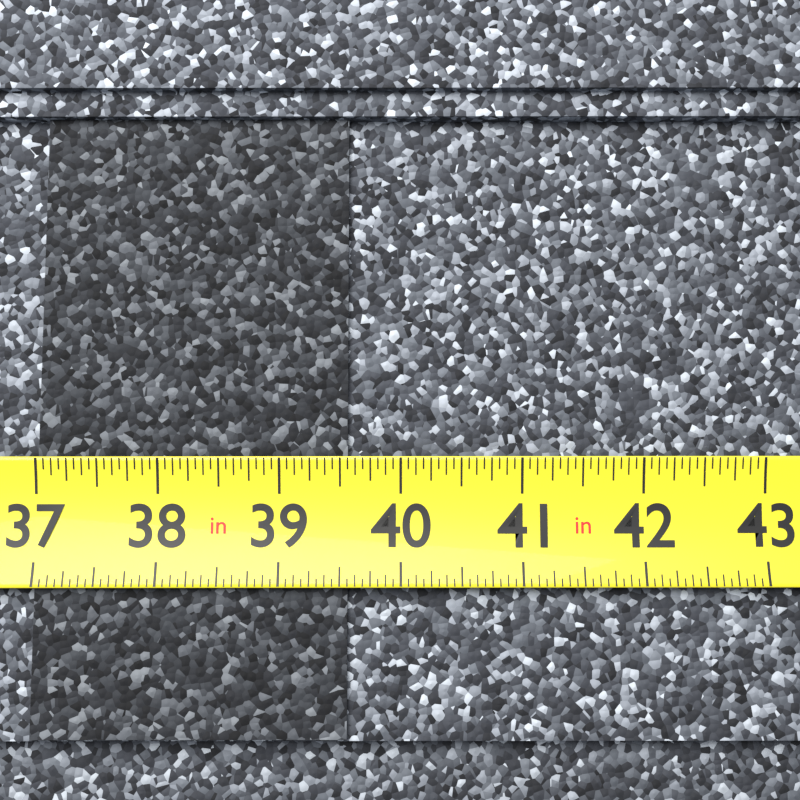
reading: 39.5625 in
